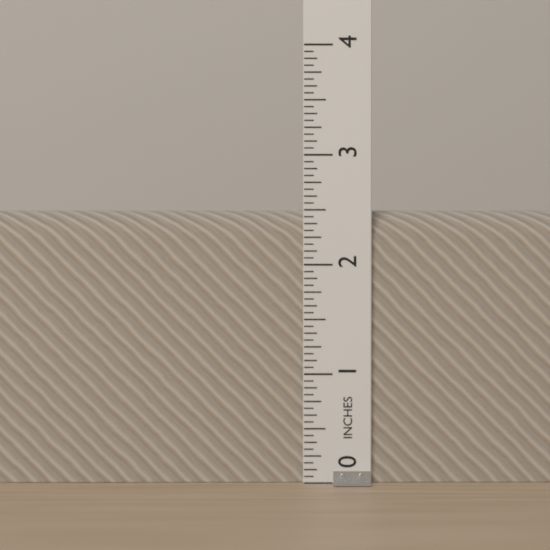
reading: 2.5000 in
